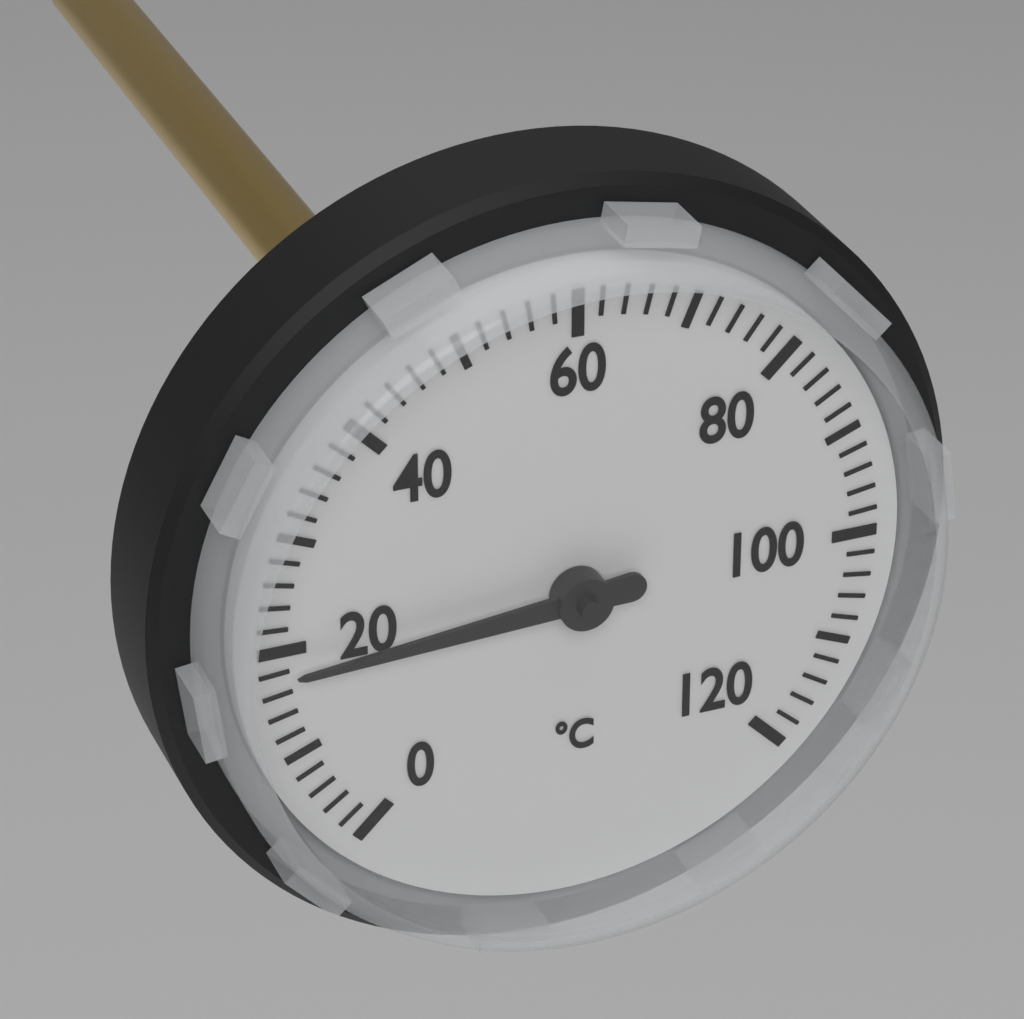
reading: 18 °C
